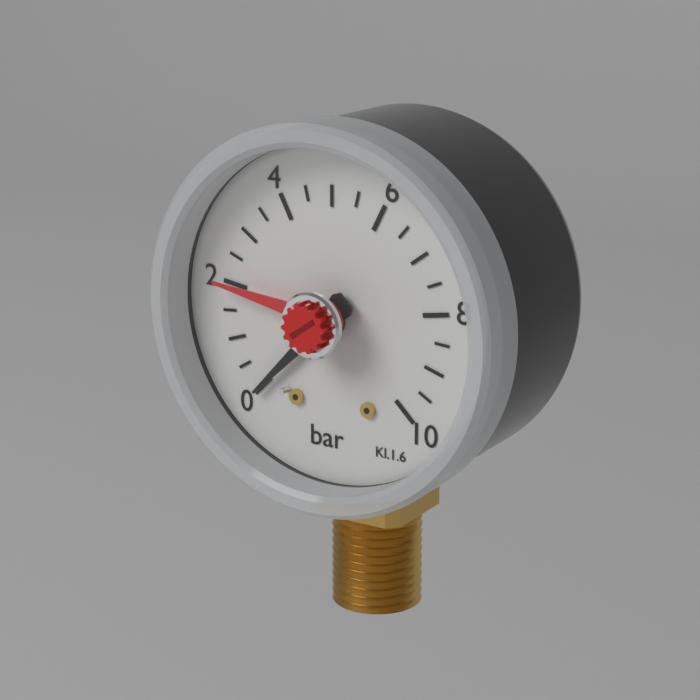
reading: 0.0 bar
